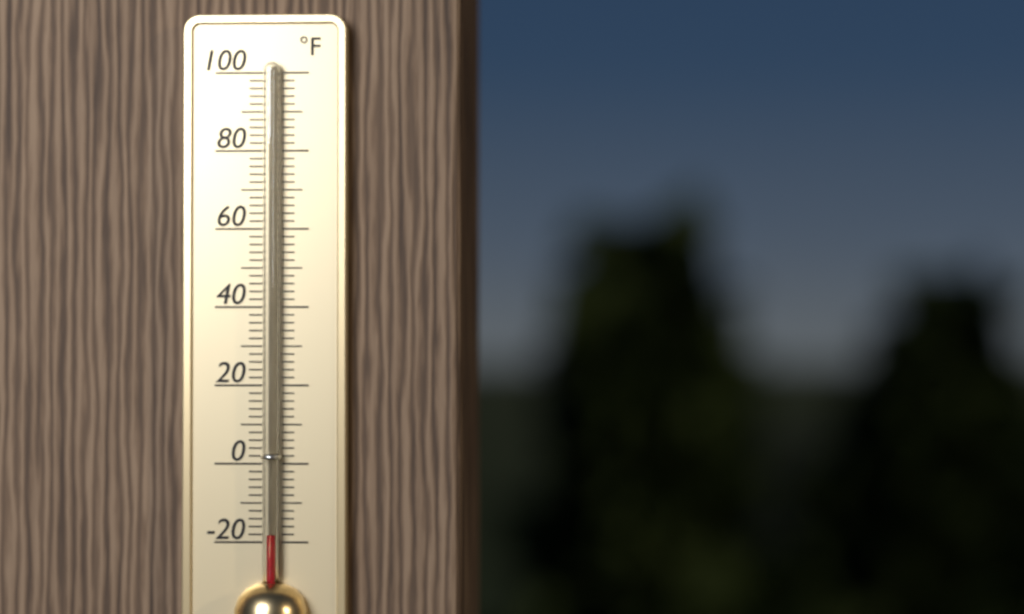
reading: -18 °F
